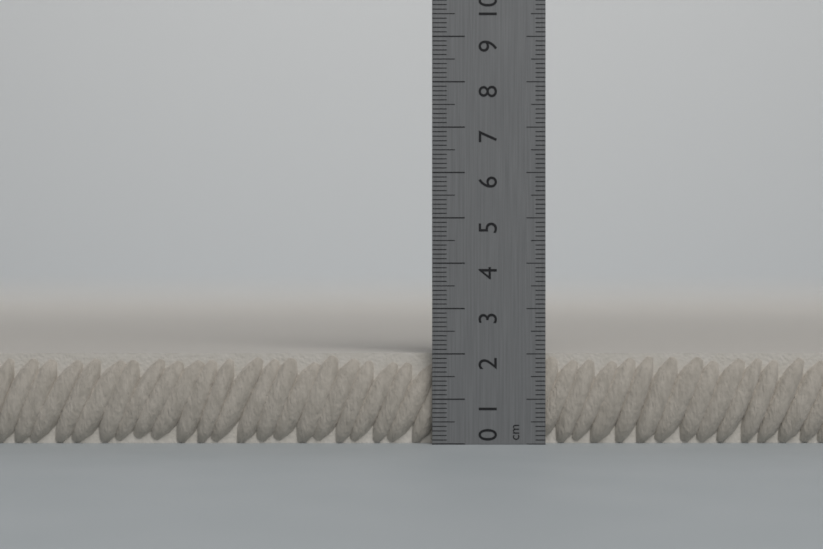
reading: 2.0 cm
